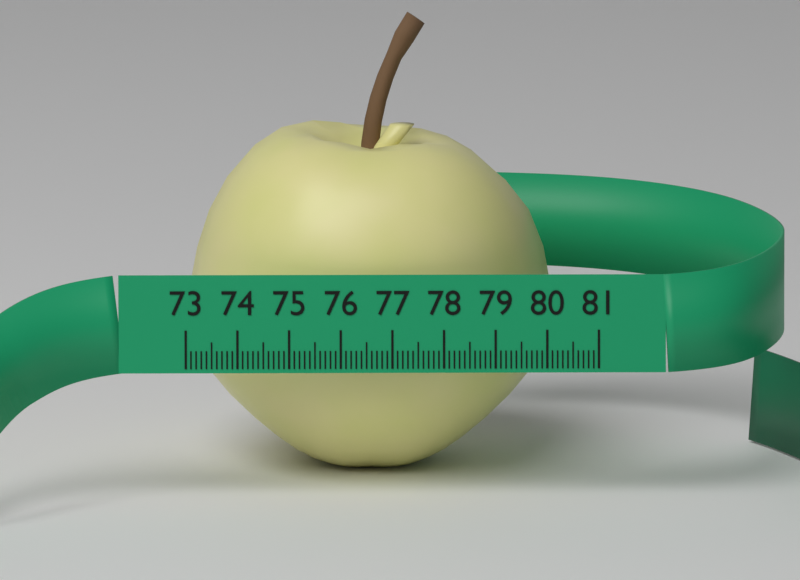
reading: 80.2 (no unit)
